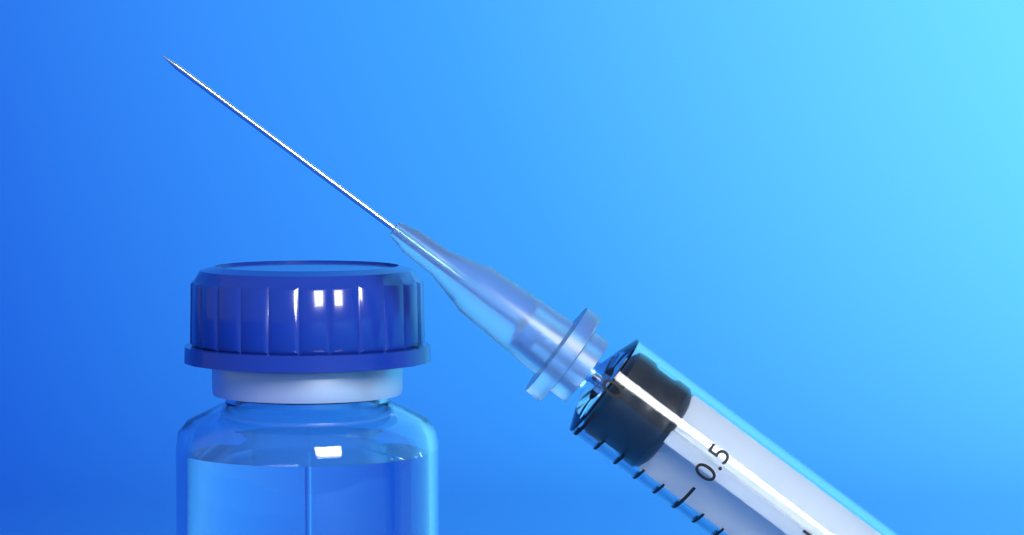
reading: 0.0 ml
